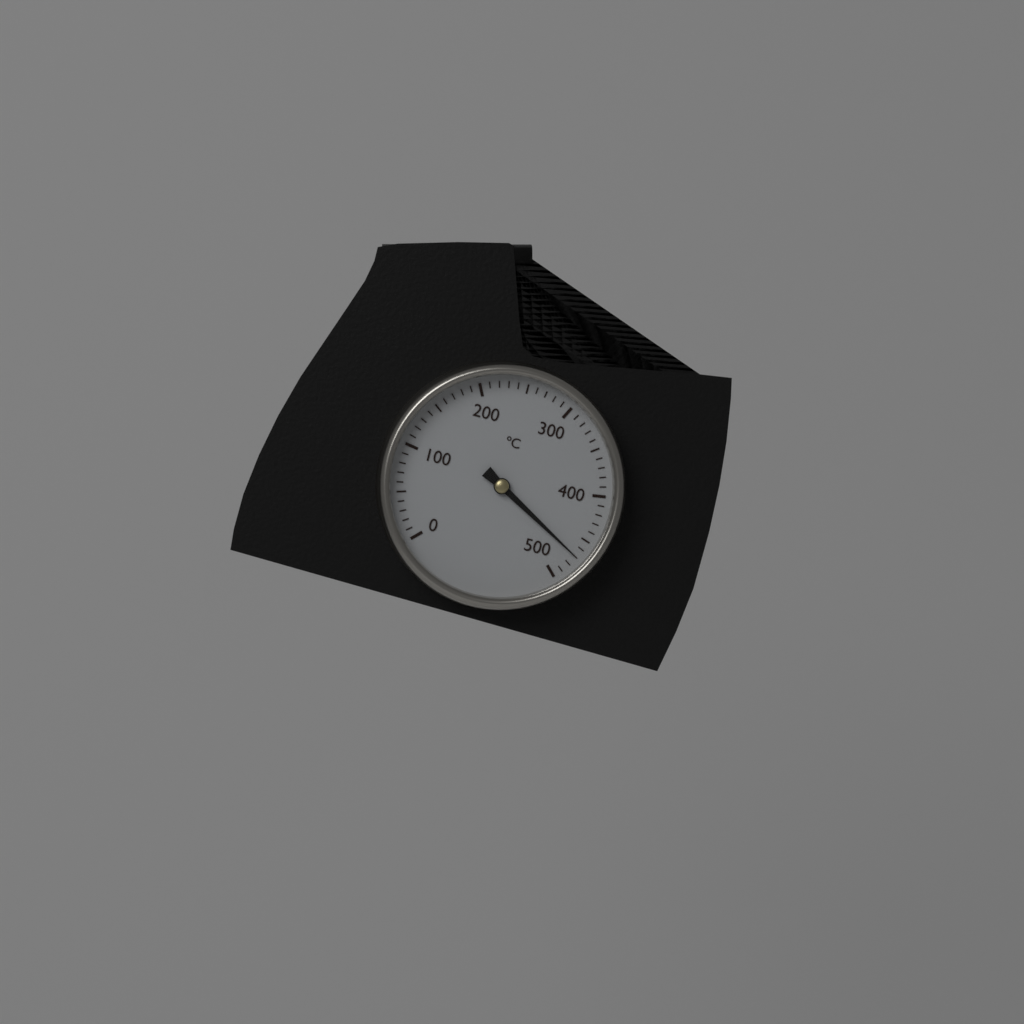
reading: 470 °C
